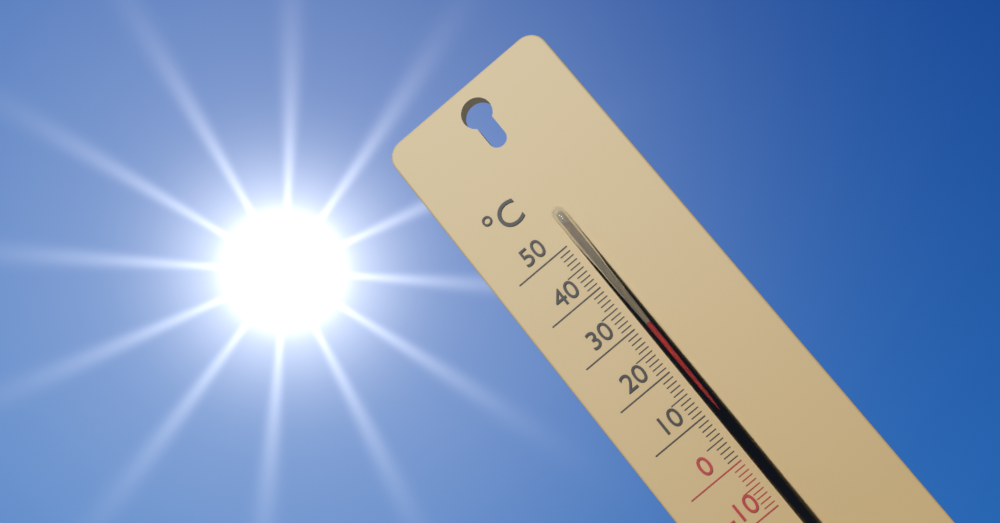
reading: 29 °C
